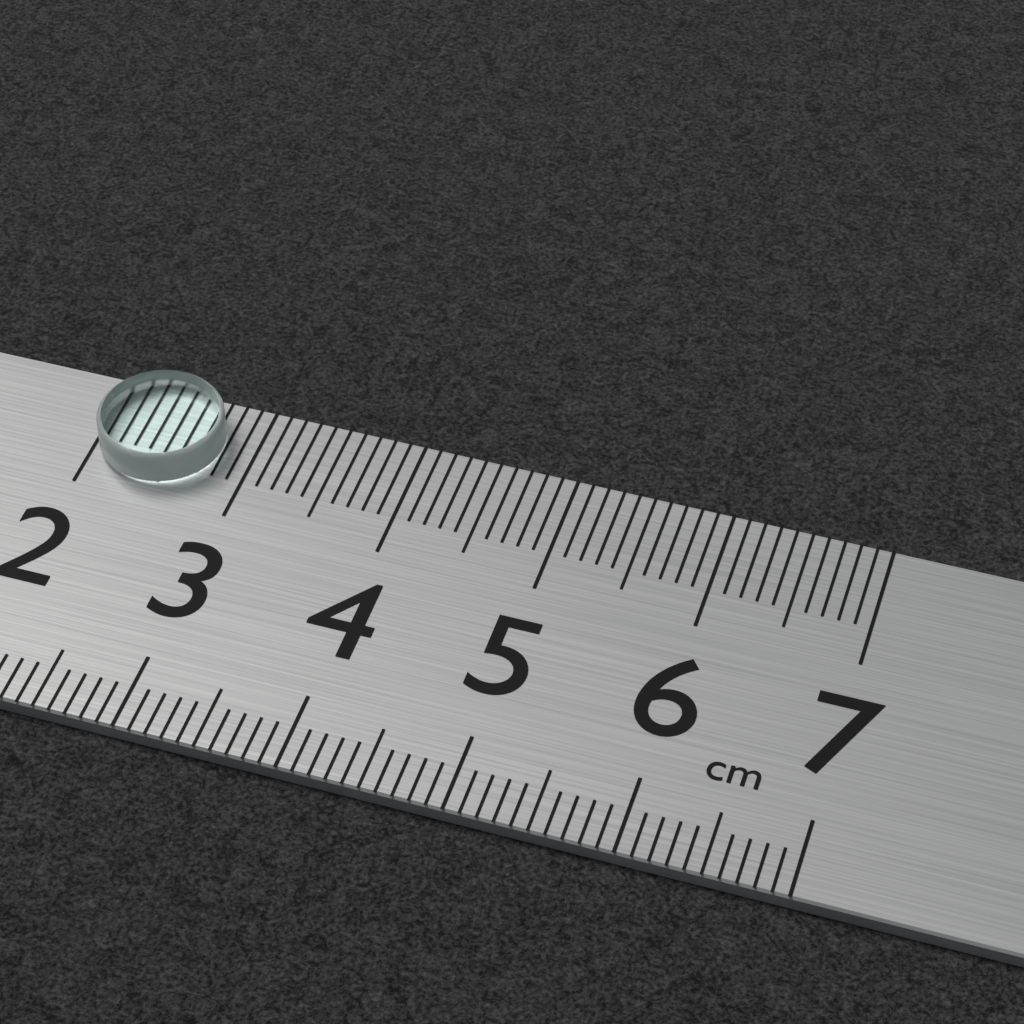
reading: 2.8 cm
